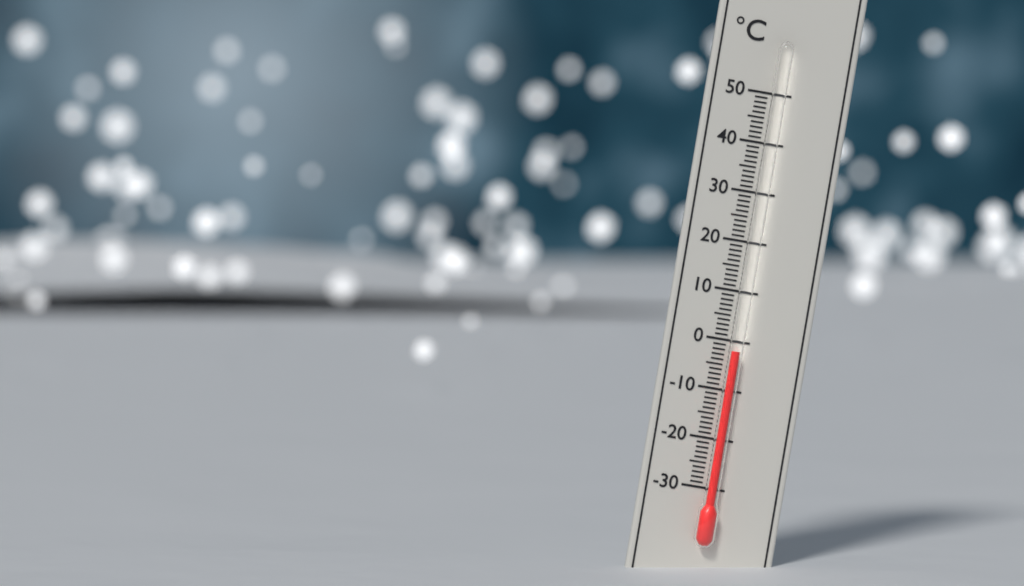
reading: -2 °C
